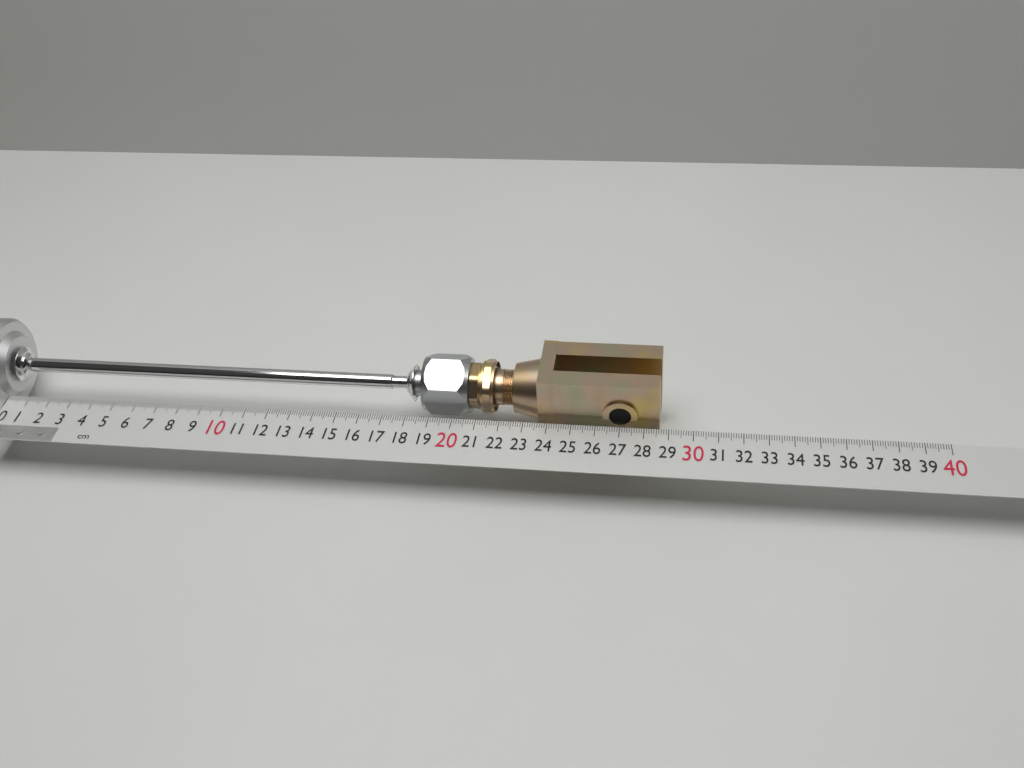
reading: 28.6 cm
